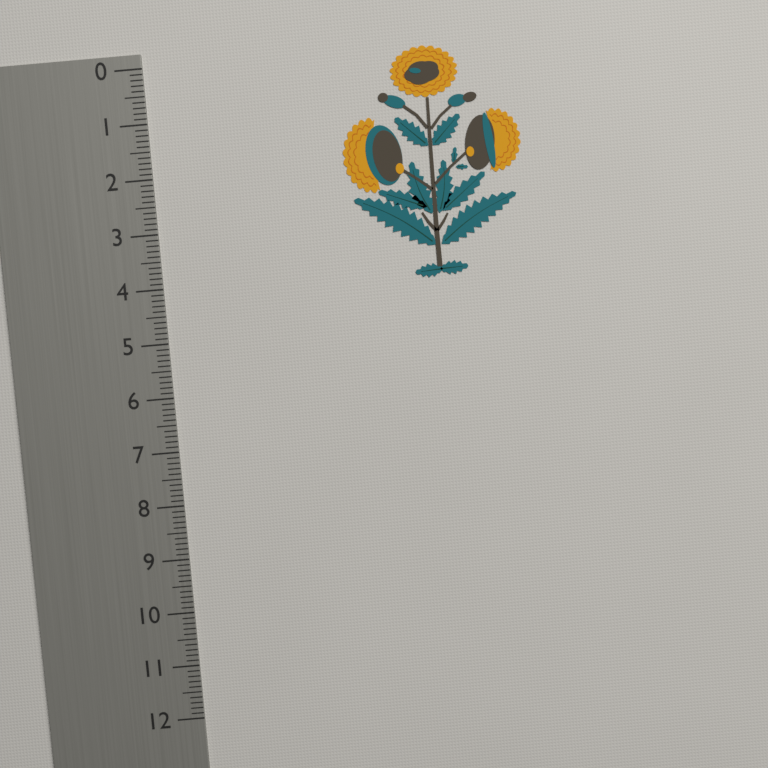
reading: 4.2 (no unit)
